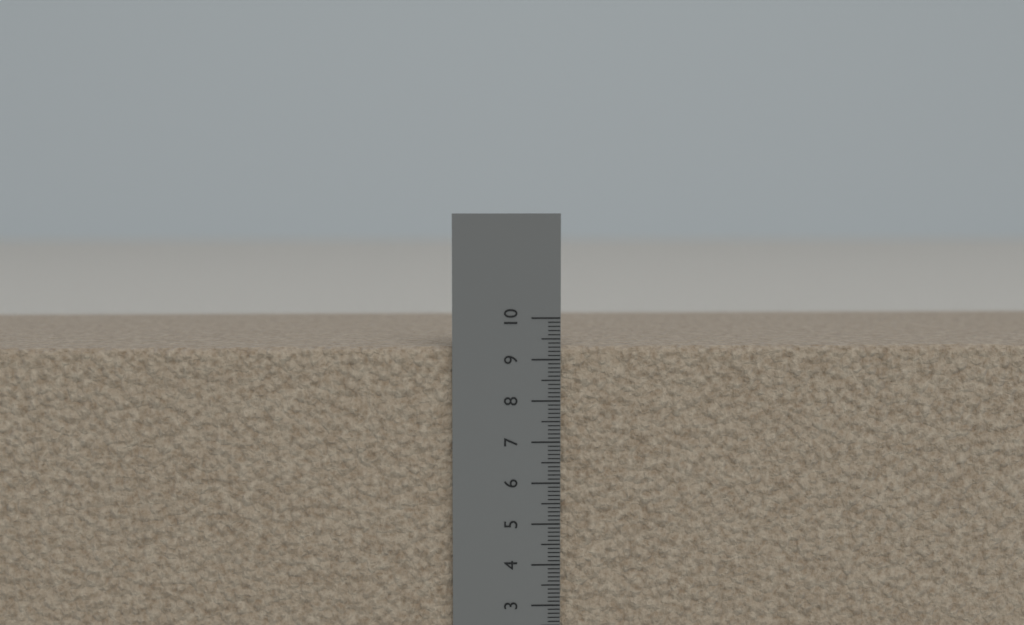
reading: 9.3 cm
